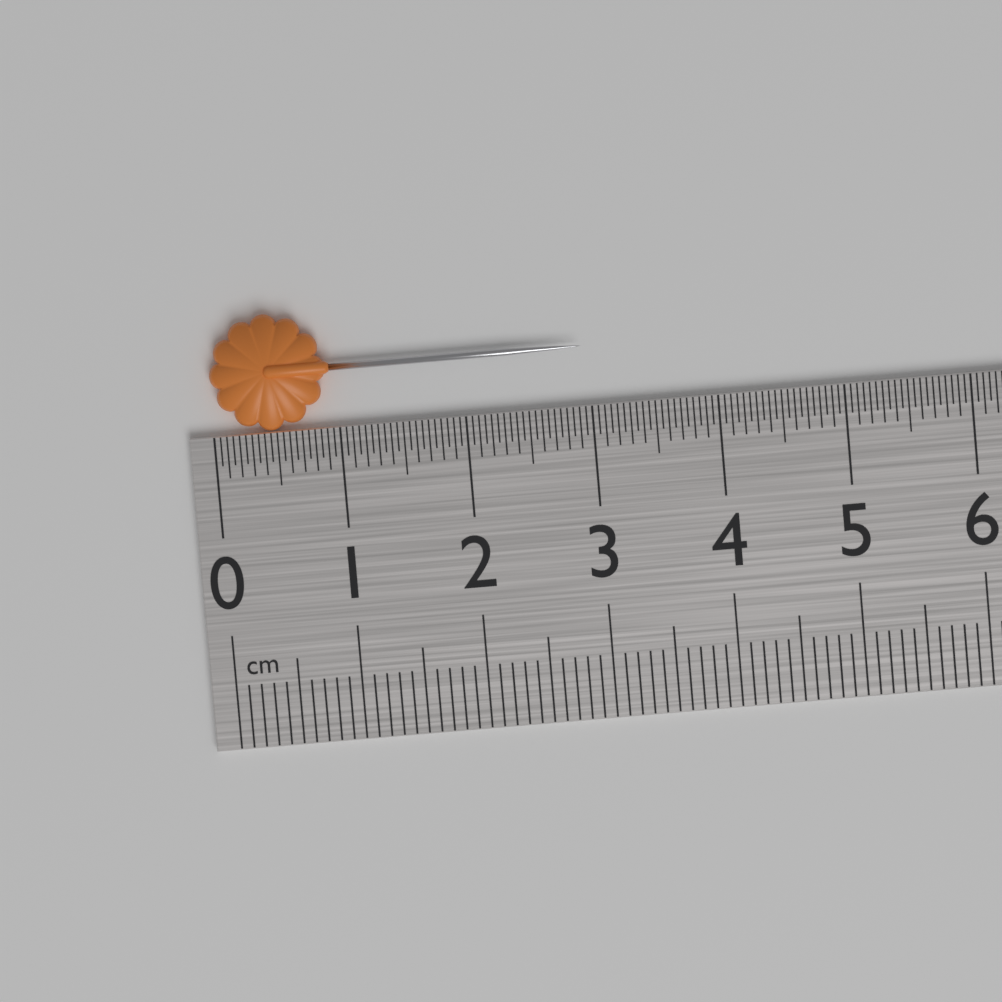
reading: 2.95 cm
